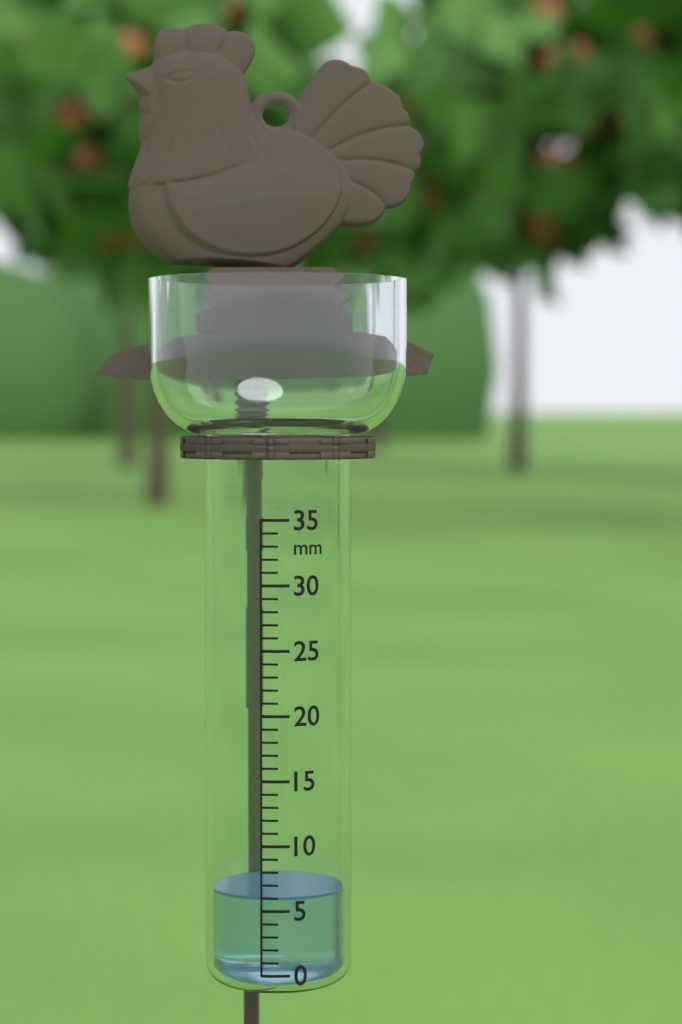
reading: 6 mm
